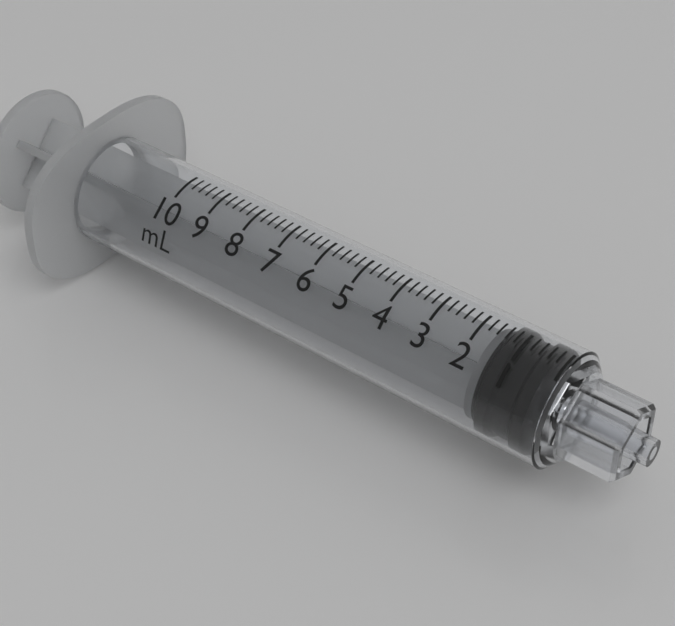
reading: 0.2 mL
